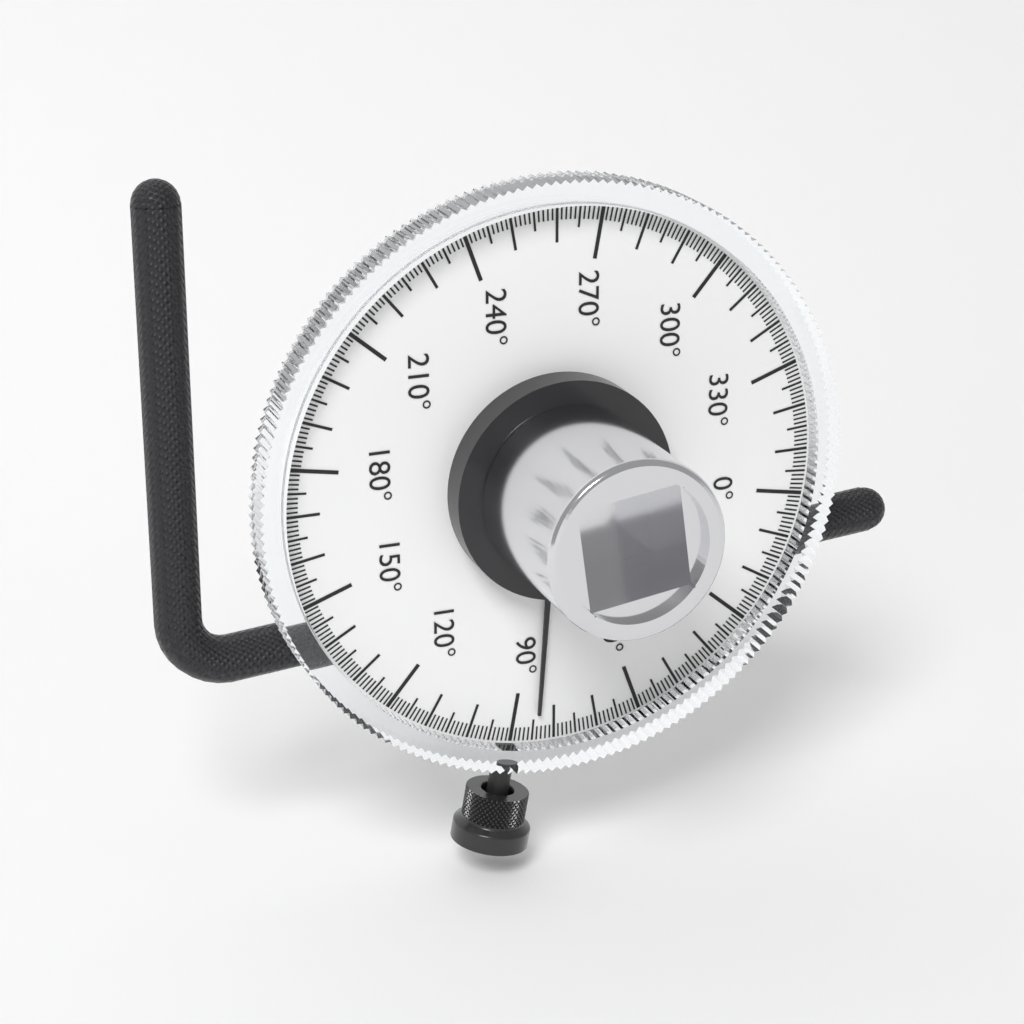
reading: 84 °
